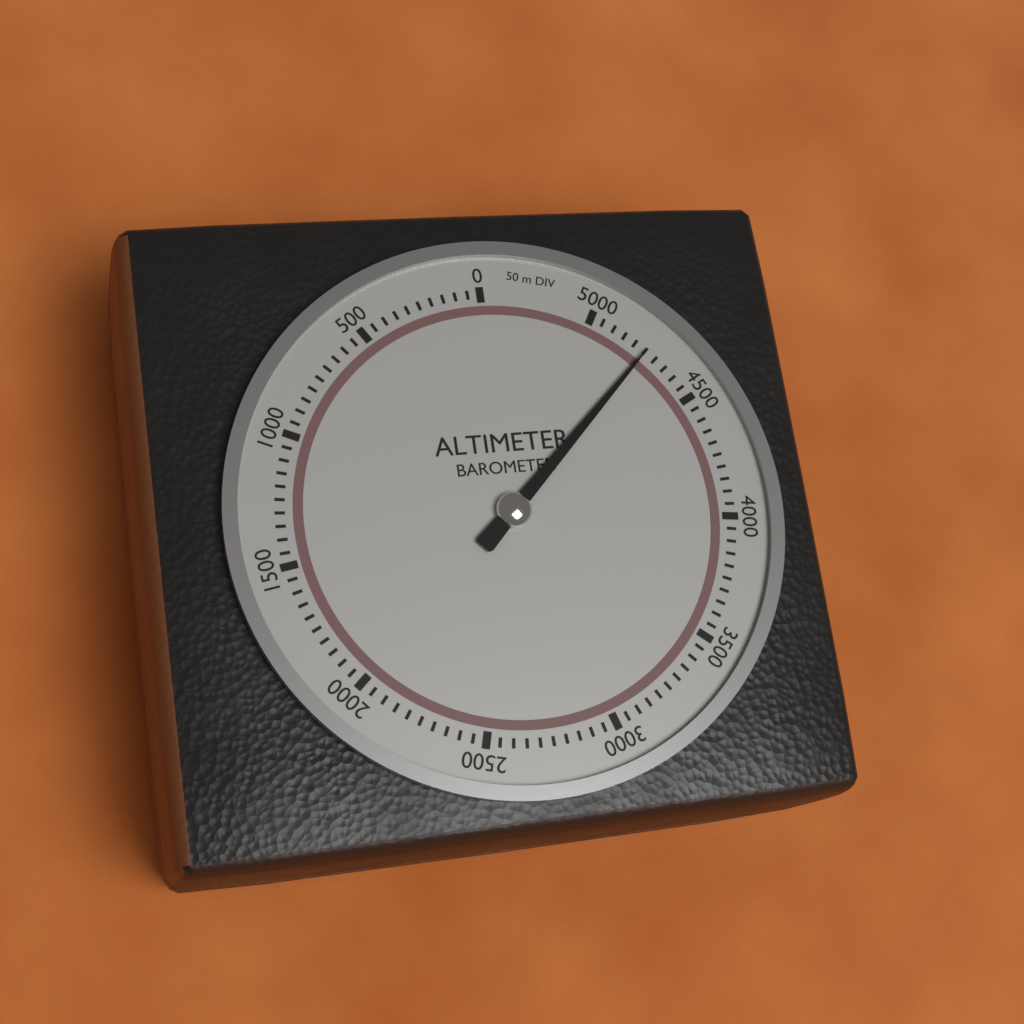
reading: 4750 m
